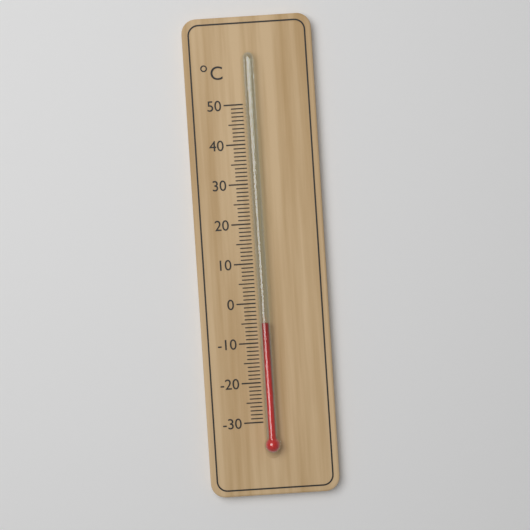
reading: -5 °C
